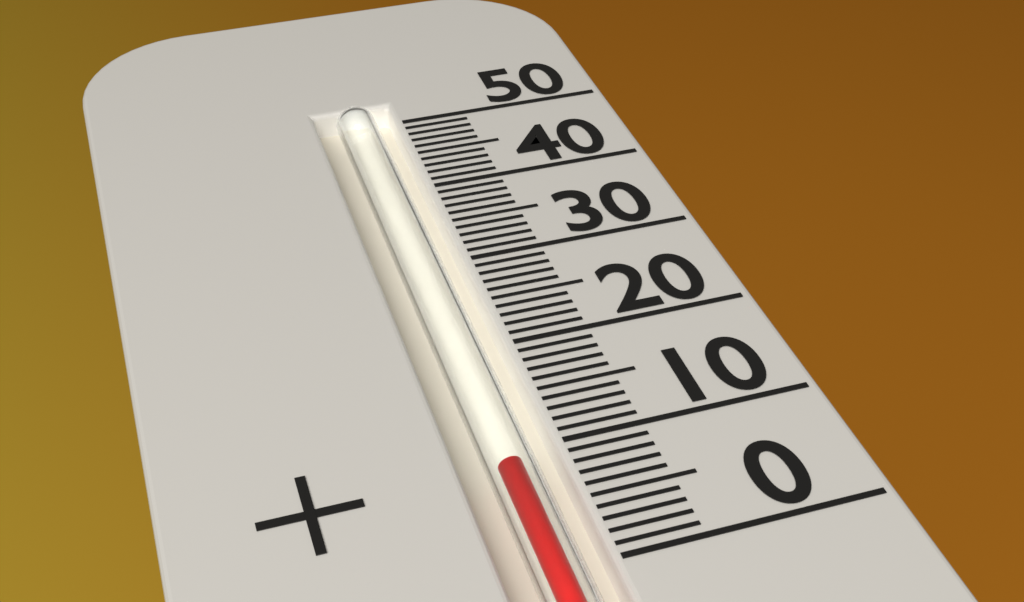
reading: 9 (no unit)
